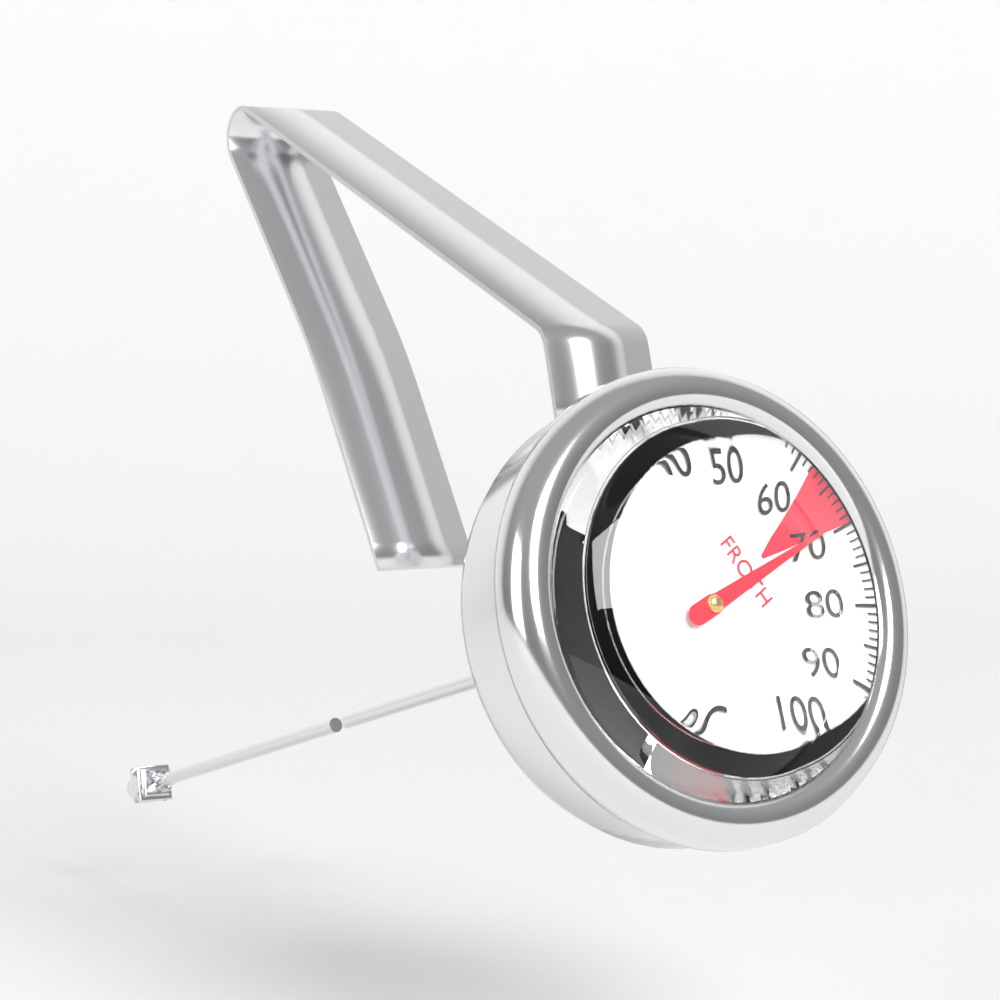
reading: 69 °C
